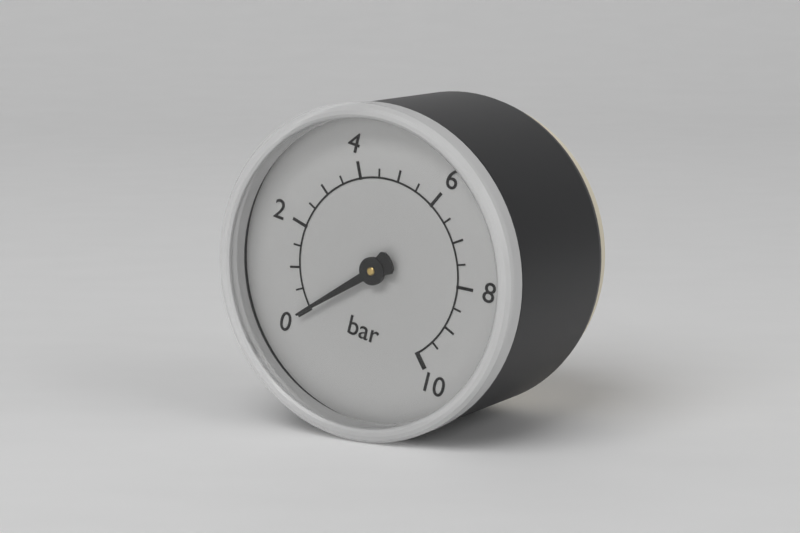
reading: 0.0 bar
